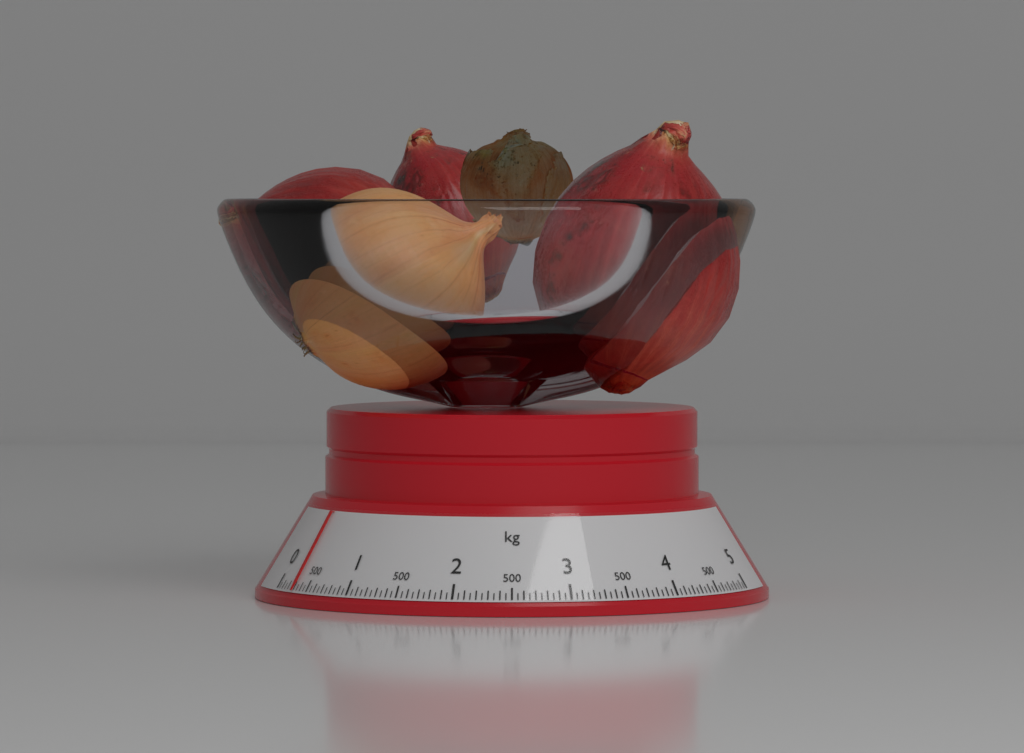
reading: 0.30 kg
